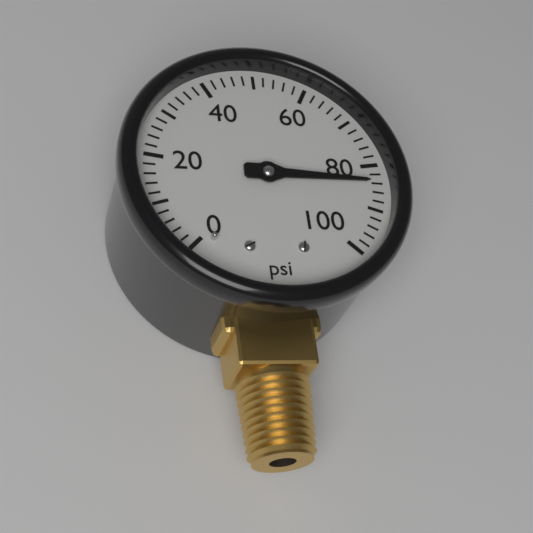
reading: 84 psi
